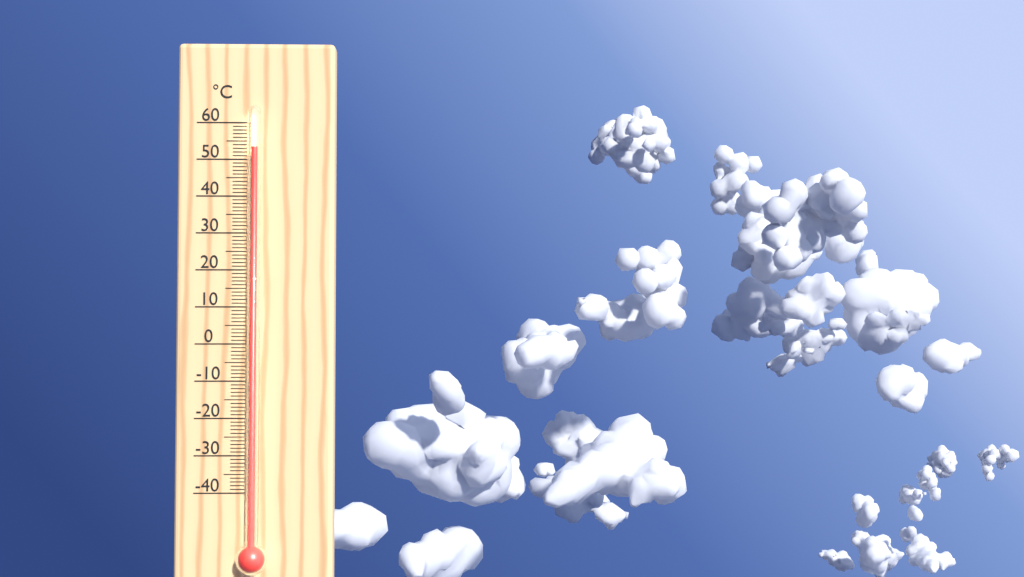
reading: 53 °C
